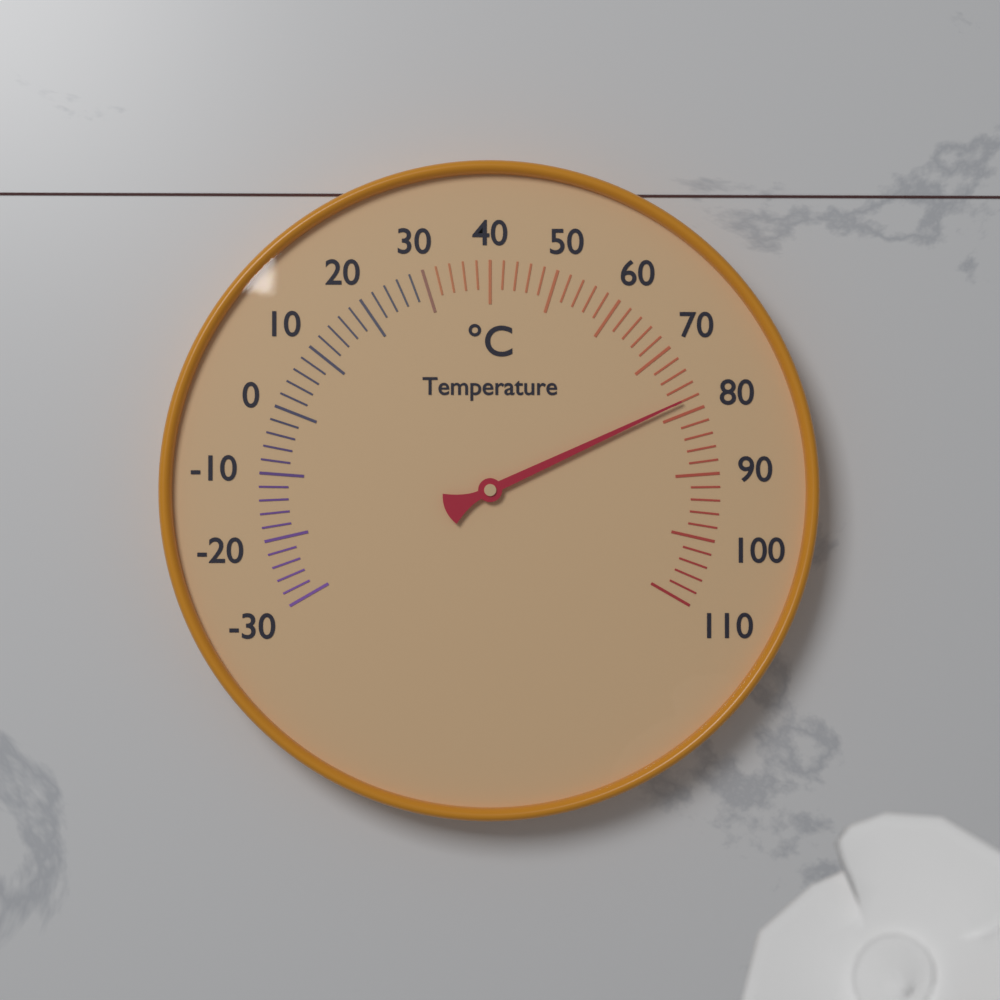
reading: 78 °C
